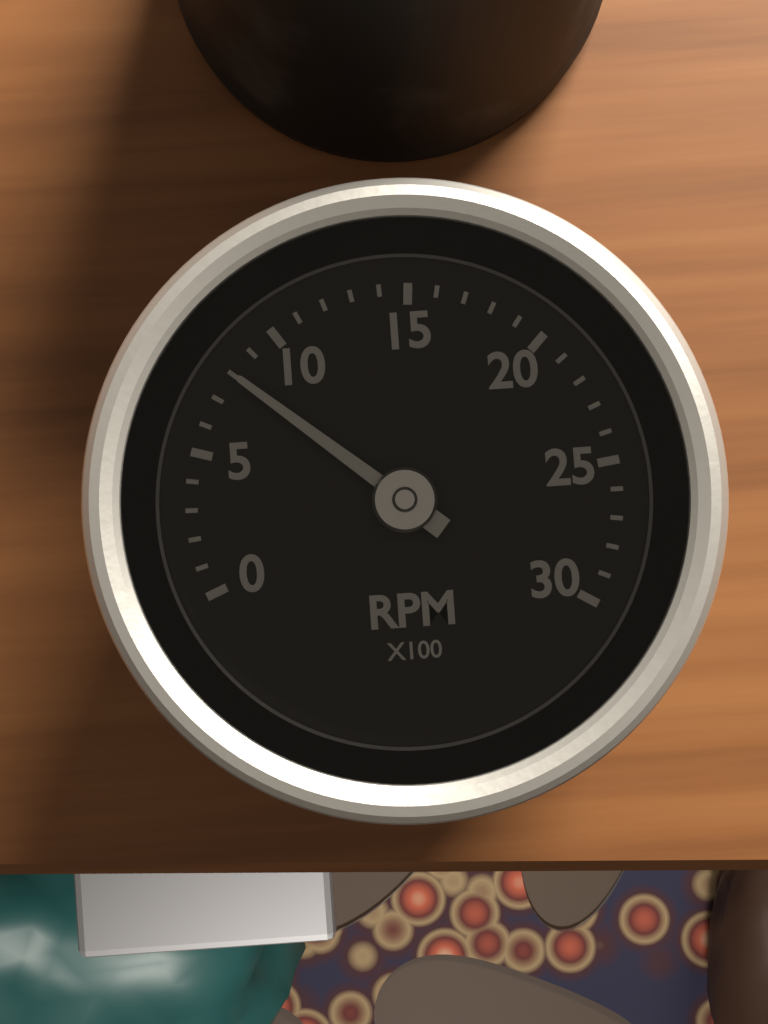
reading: 8 RPM x100
